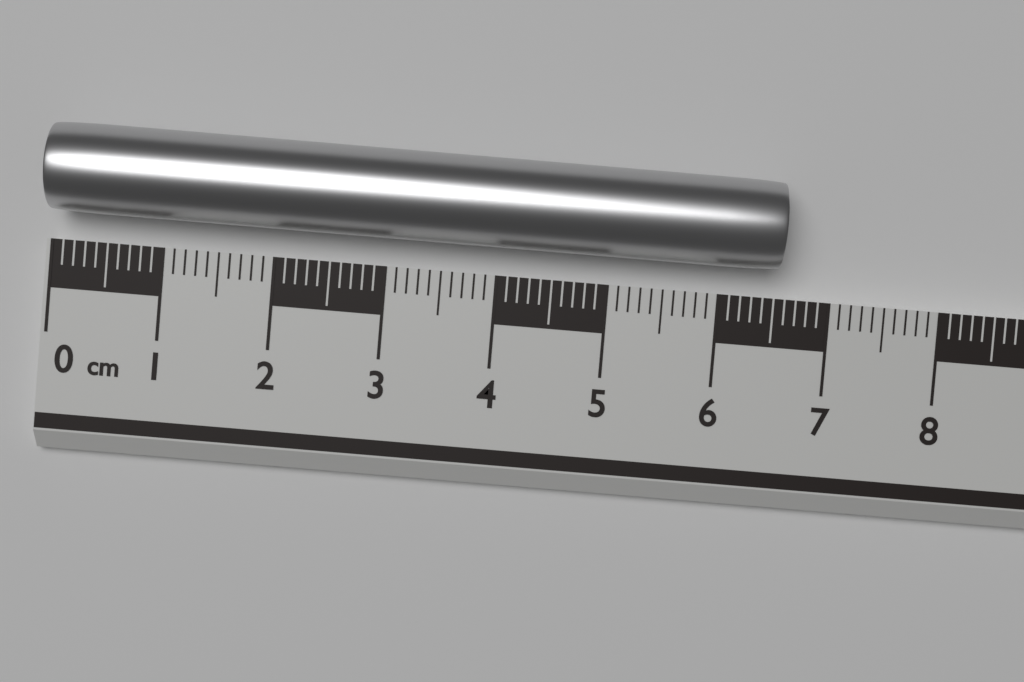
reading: 6.5 cm
